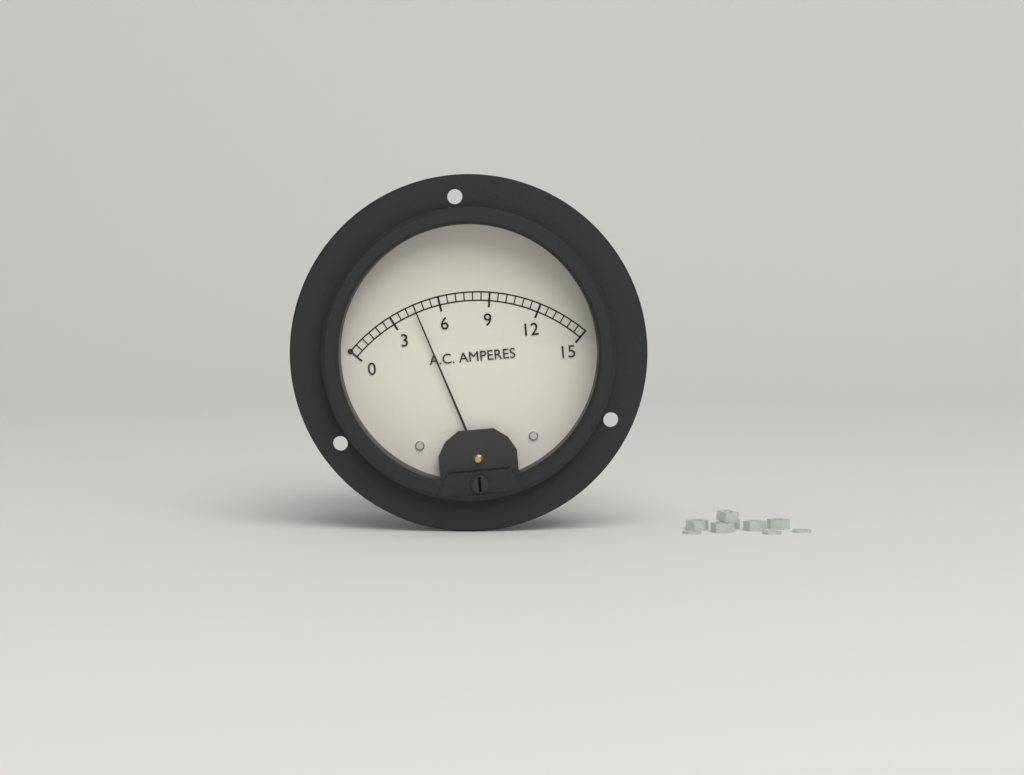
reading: 4.5 A
